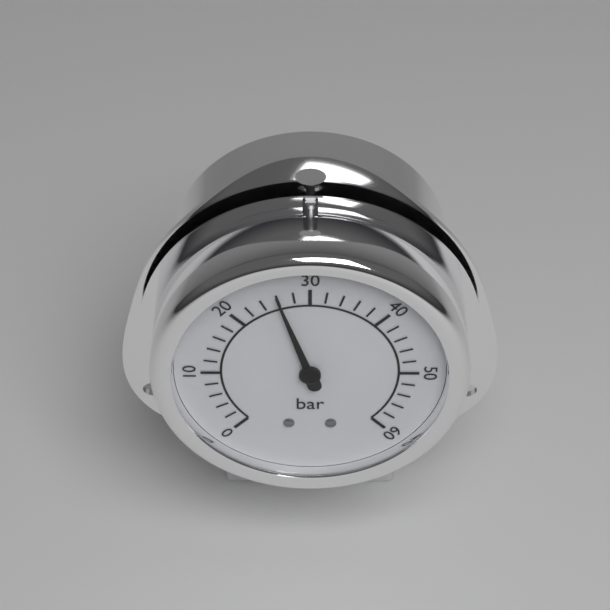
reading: 26 bar
